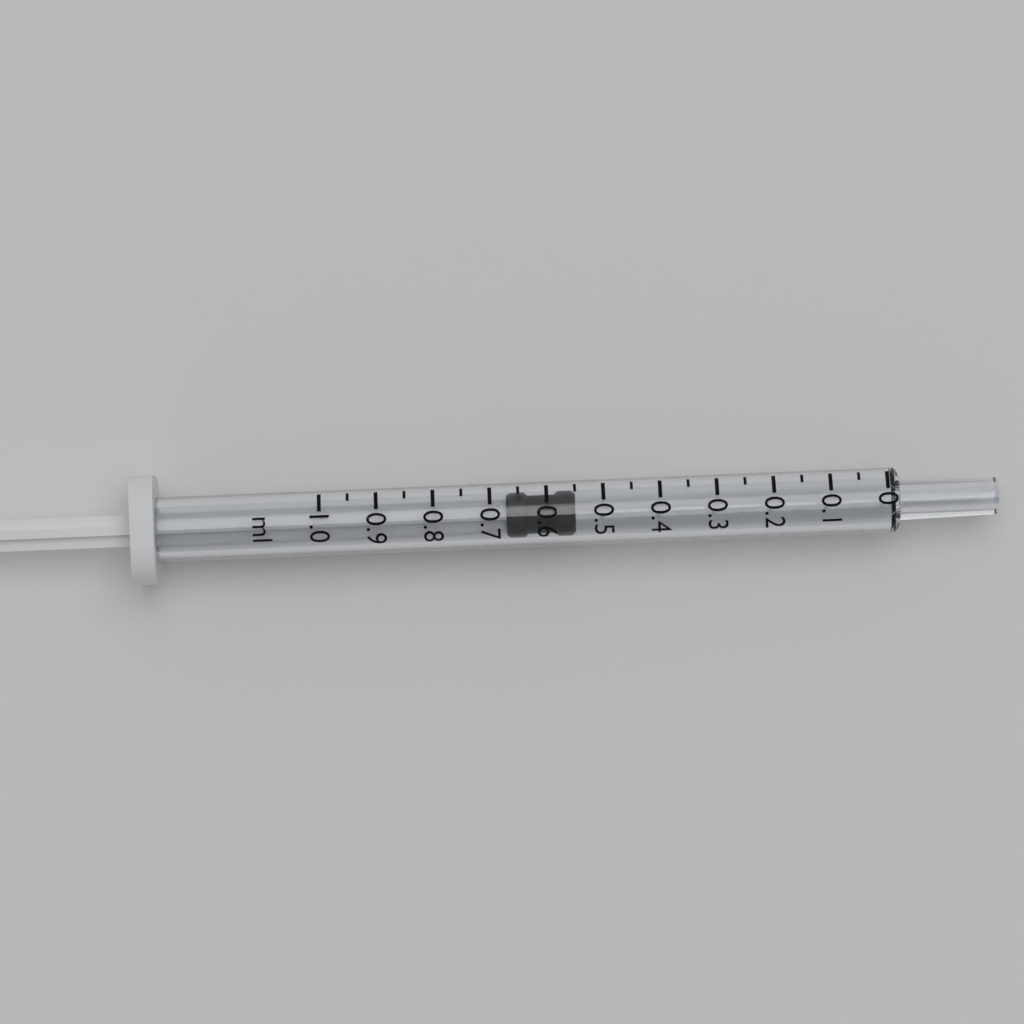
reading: 0.55 ml
